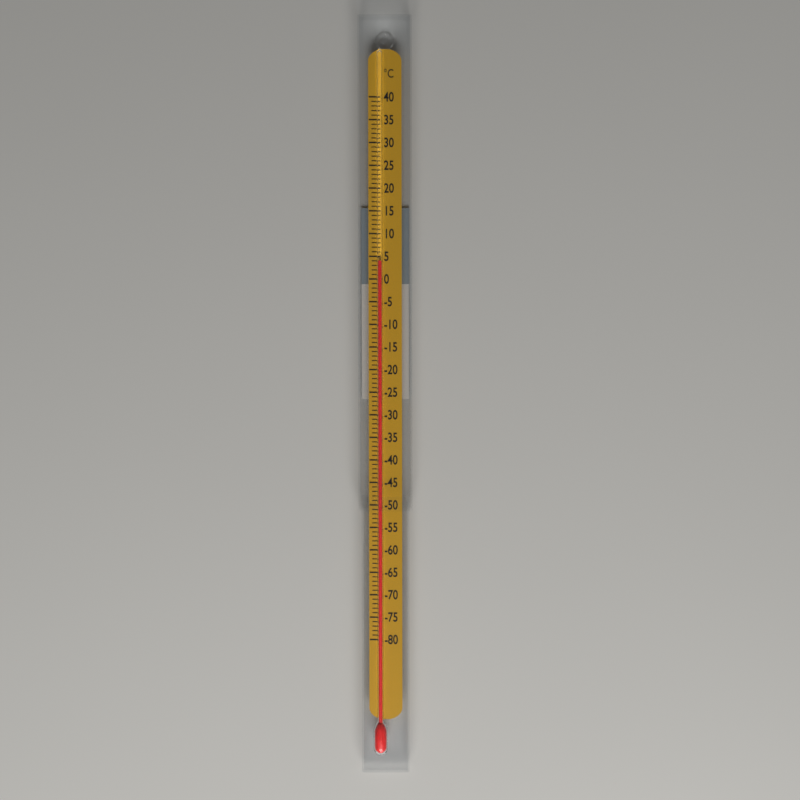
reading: 4 °C
